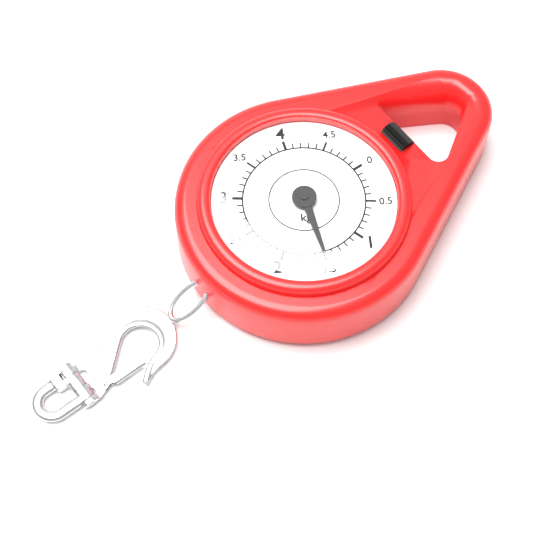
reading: 1.5 kg
